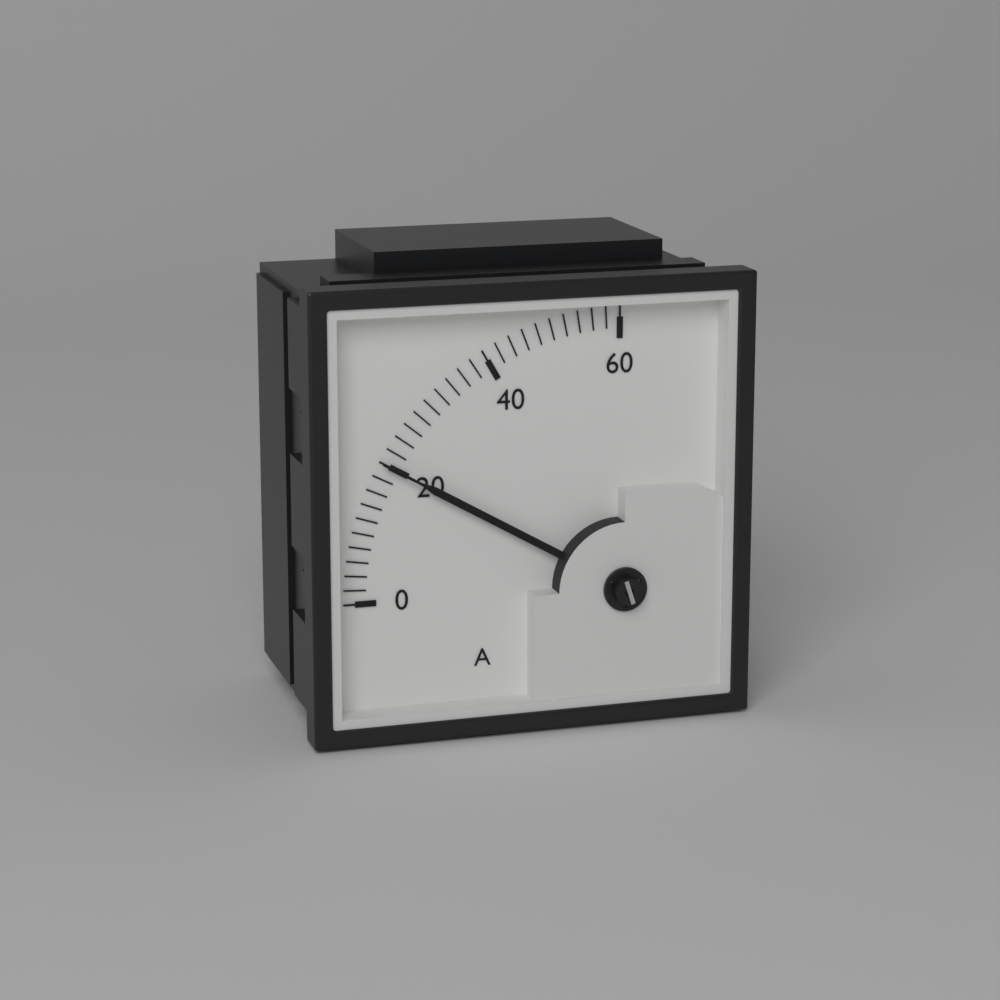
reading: 20 A
